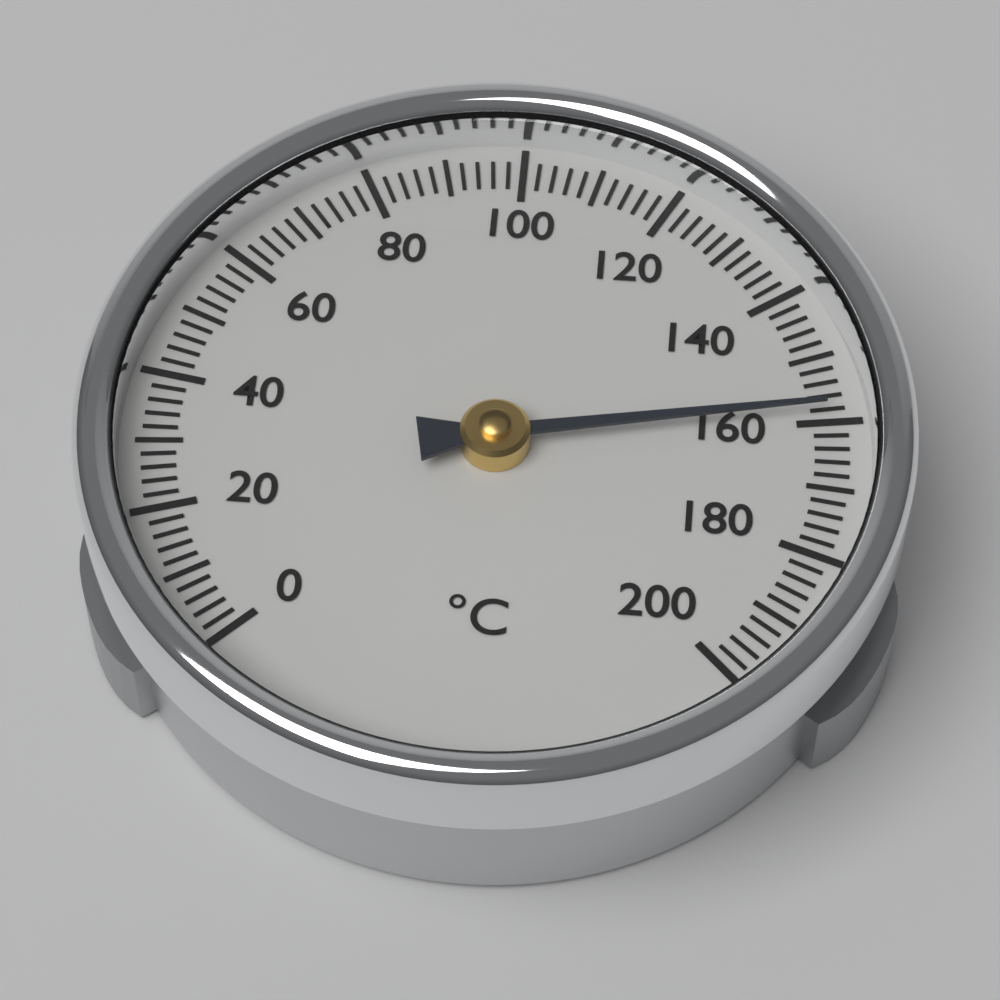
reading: 158 °C
